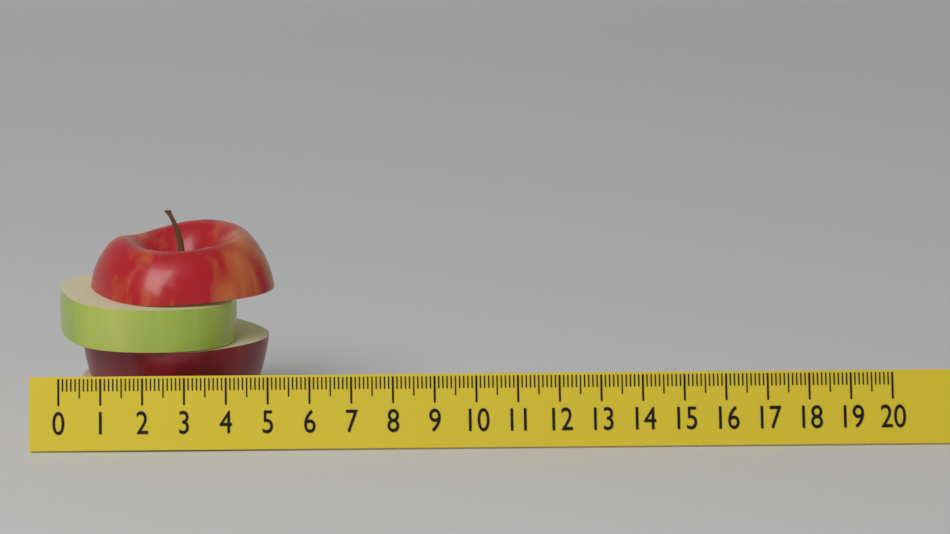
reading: 5.2 (no unit)
